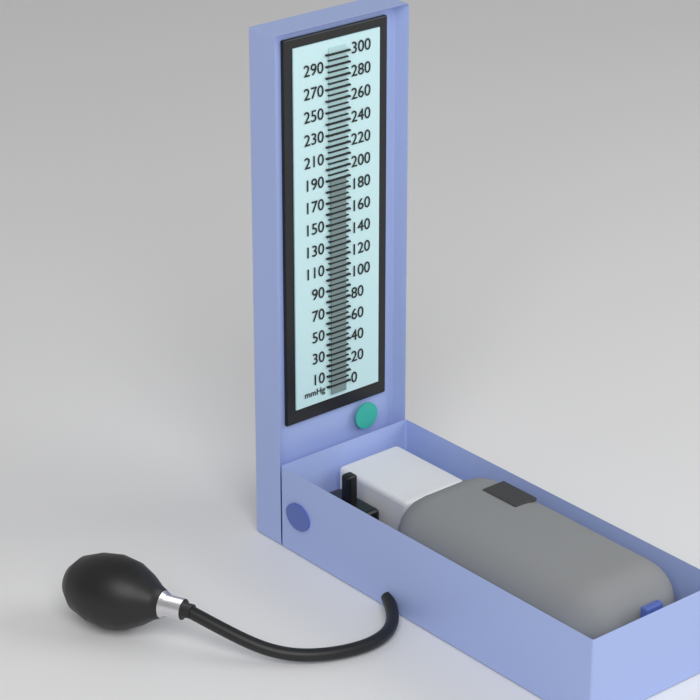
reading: 190 mmHg
